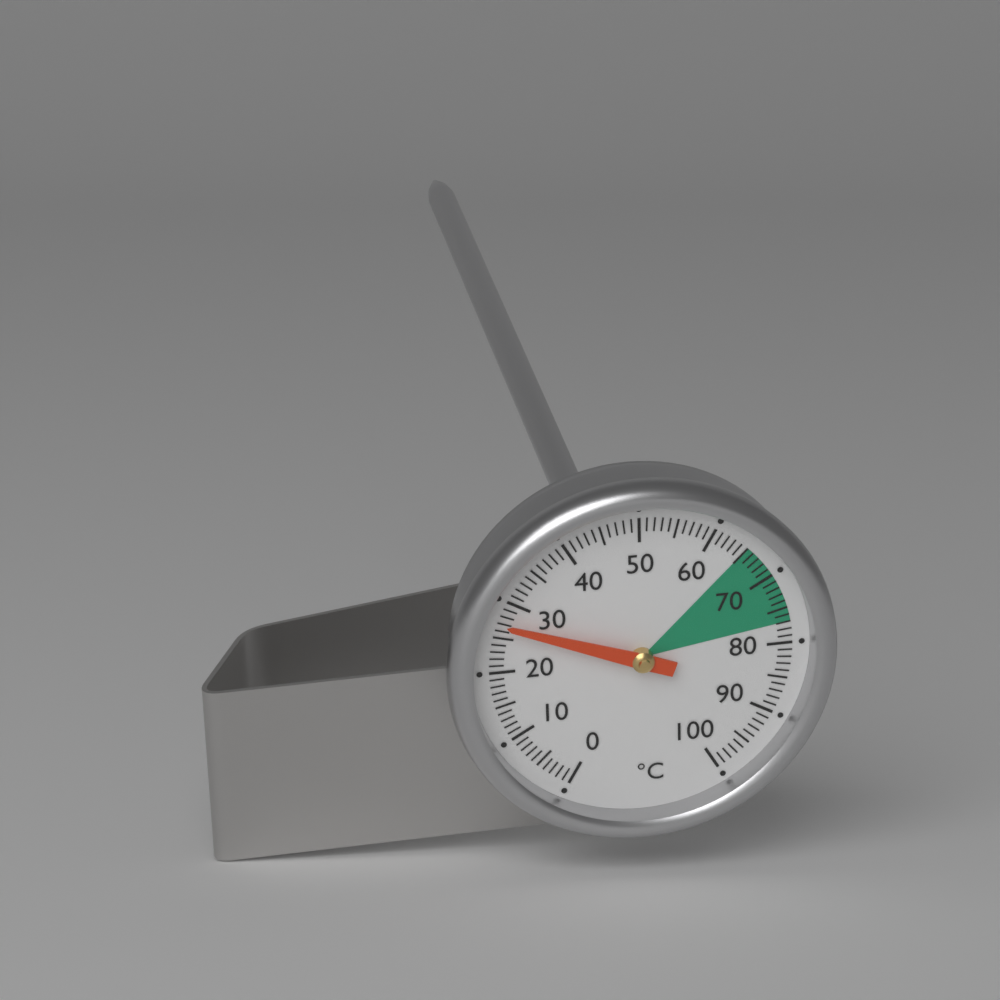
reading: 27 °C
